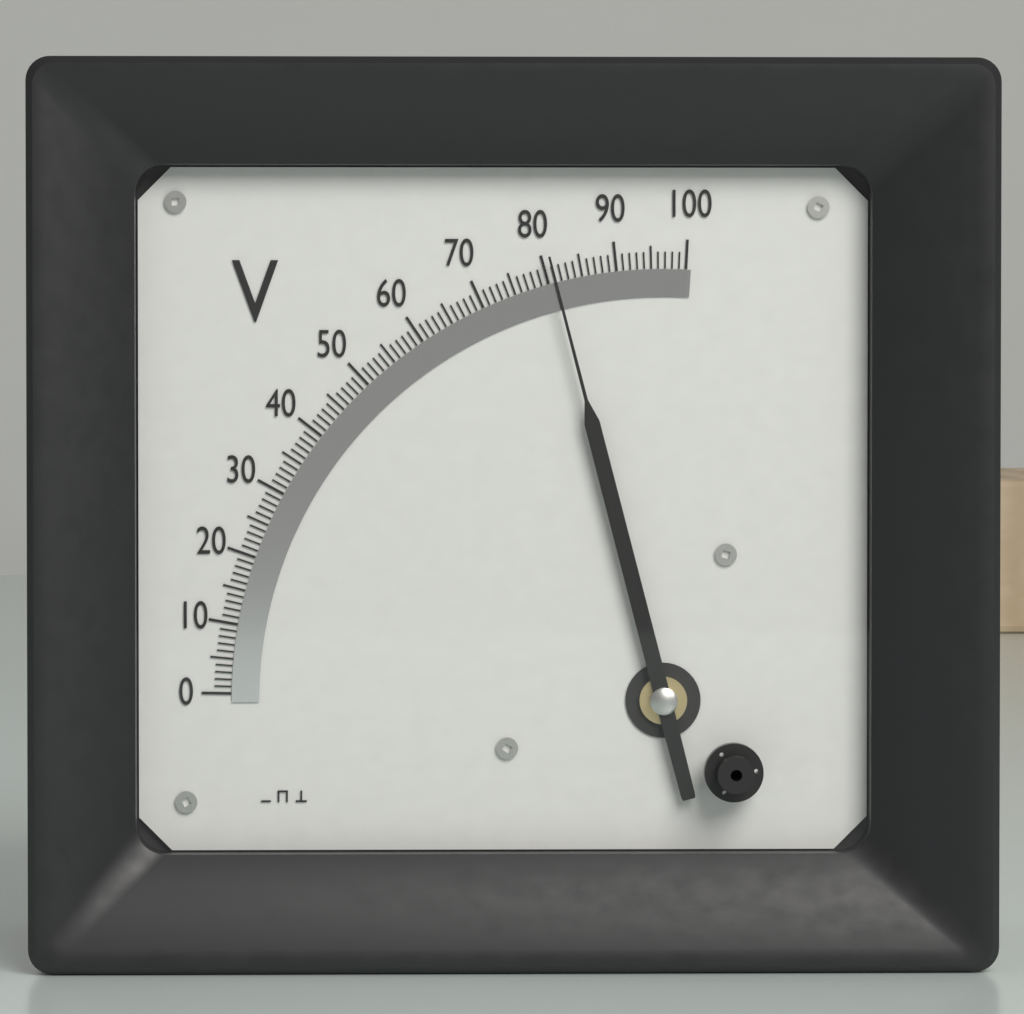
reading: 81 V
